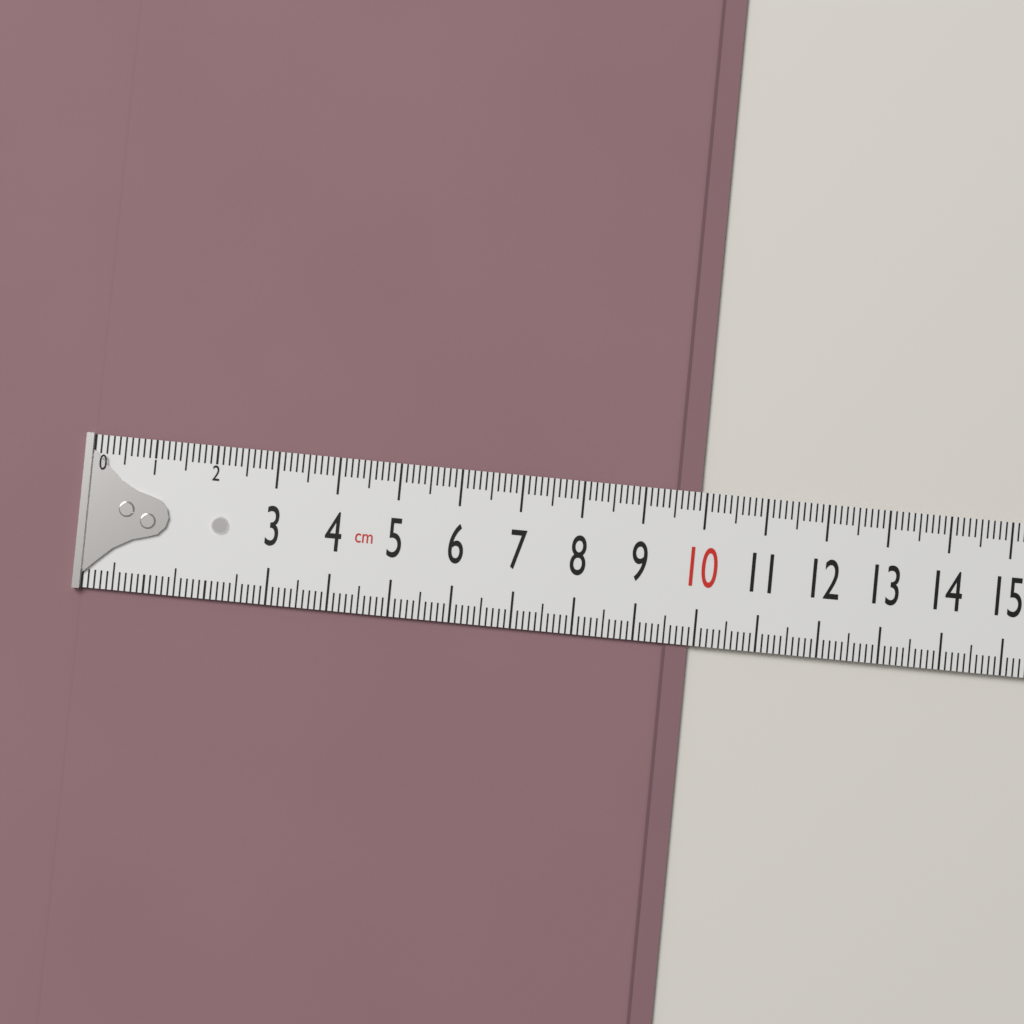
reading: 9.9 cm
